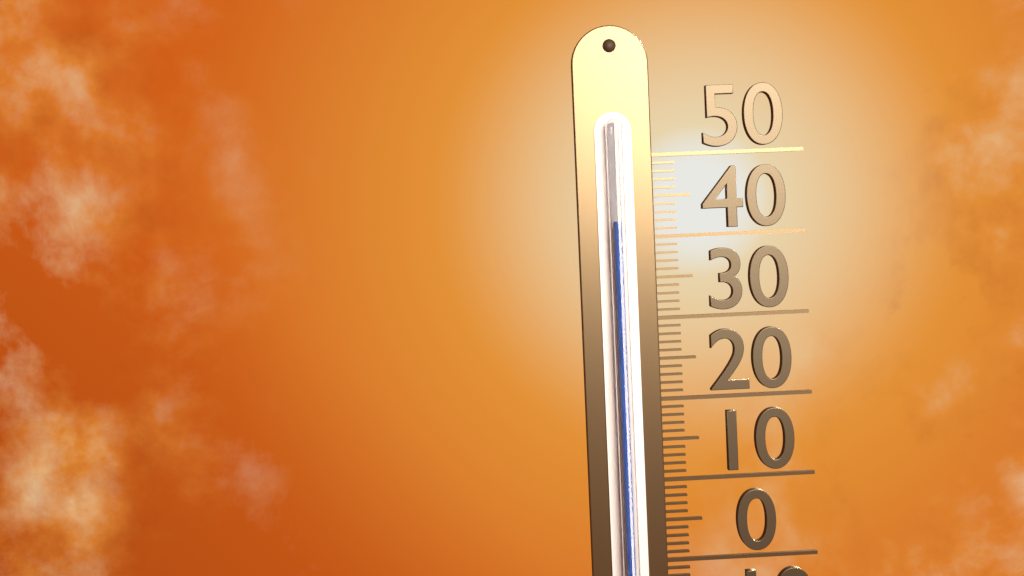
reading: 42 (no unit)
